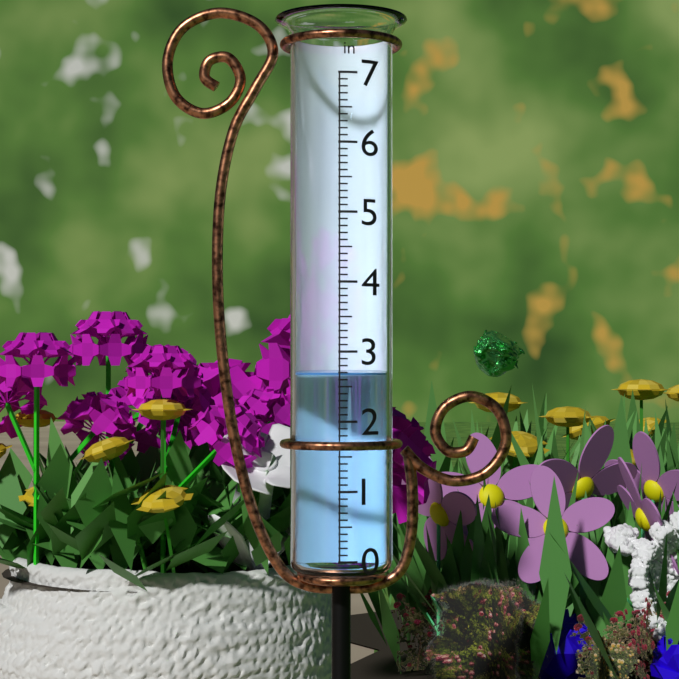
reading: 2.7 in
